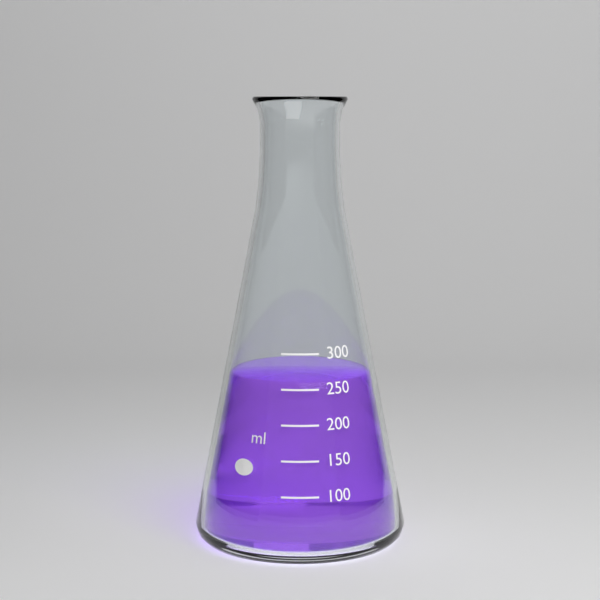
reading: 260 ml
